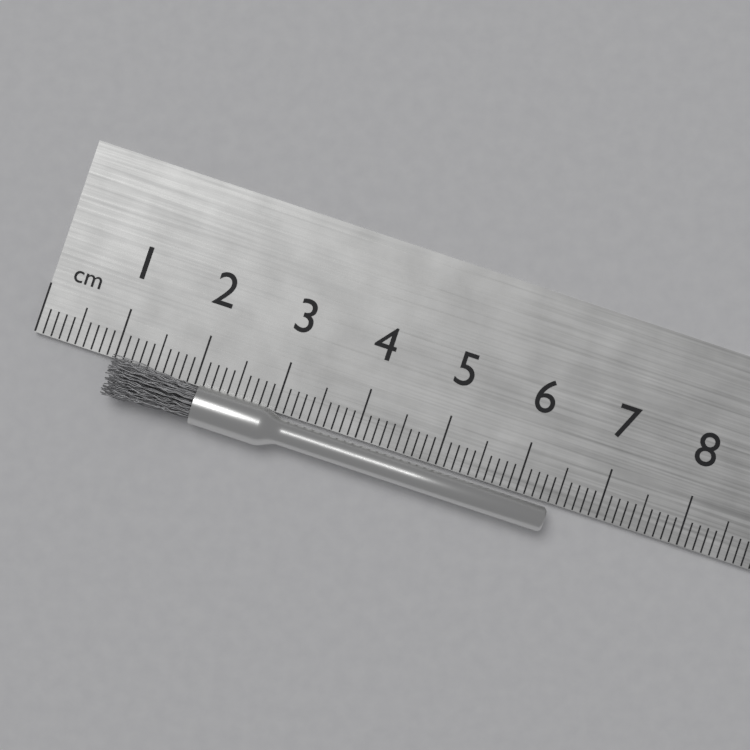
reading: 6.4 cm
